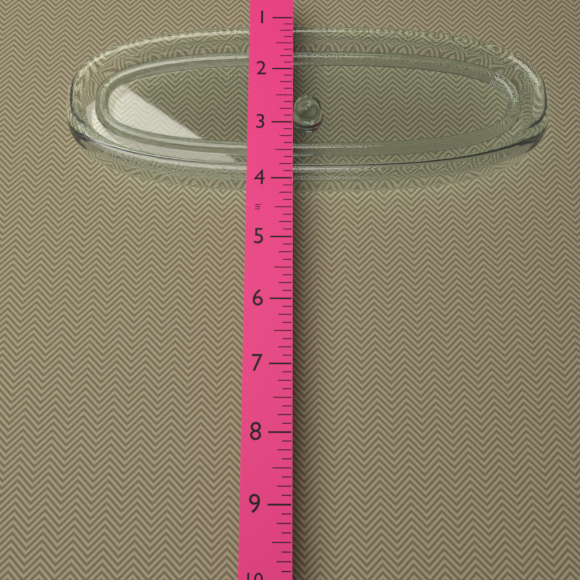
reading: 4.000 in
